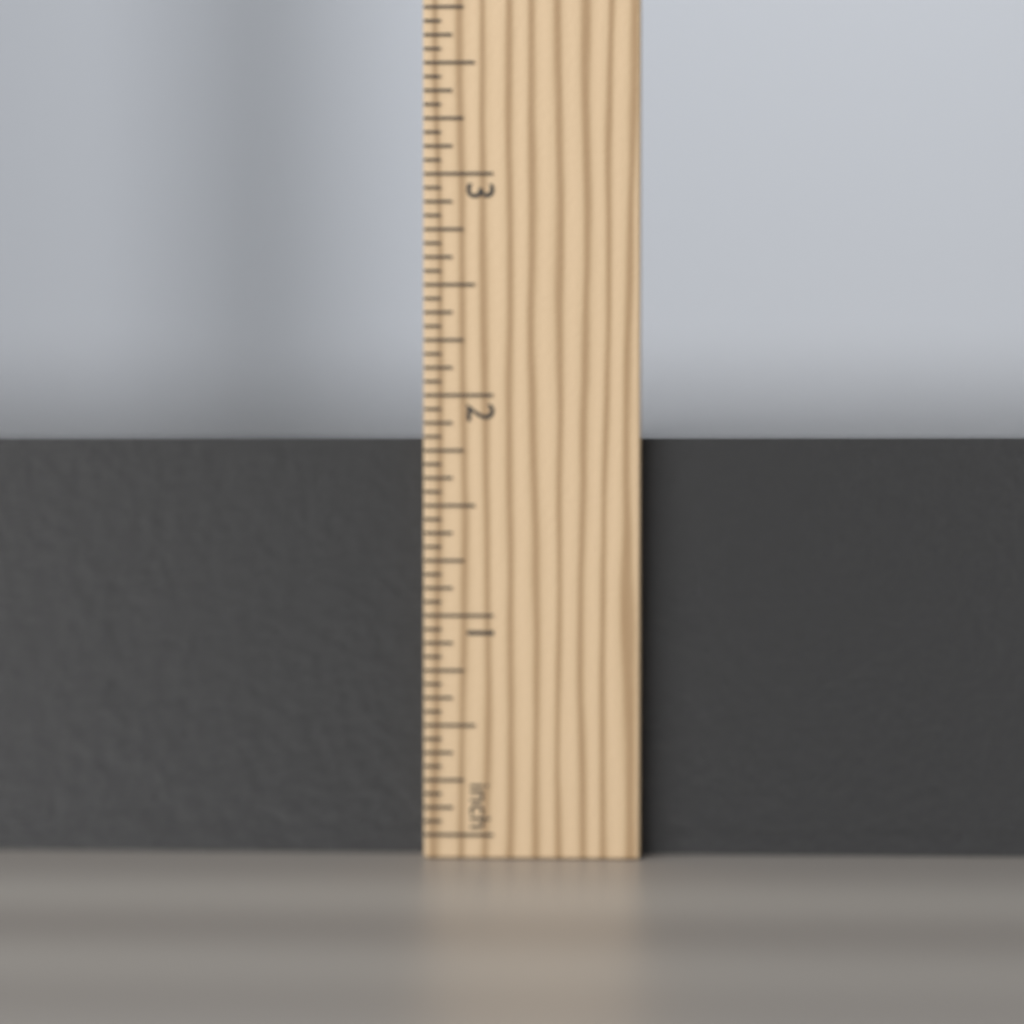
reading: 1.8125 in
